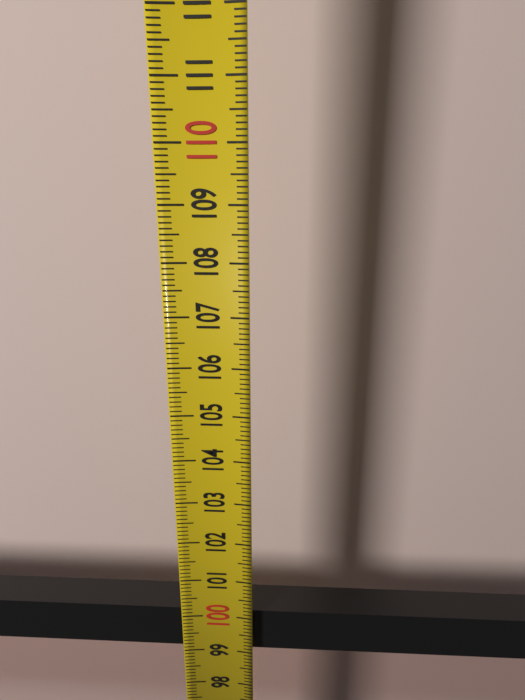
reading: 100.0 (no unit)
